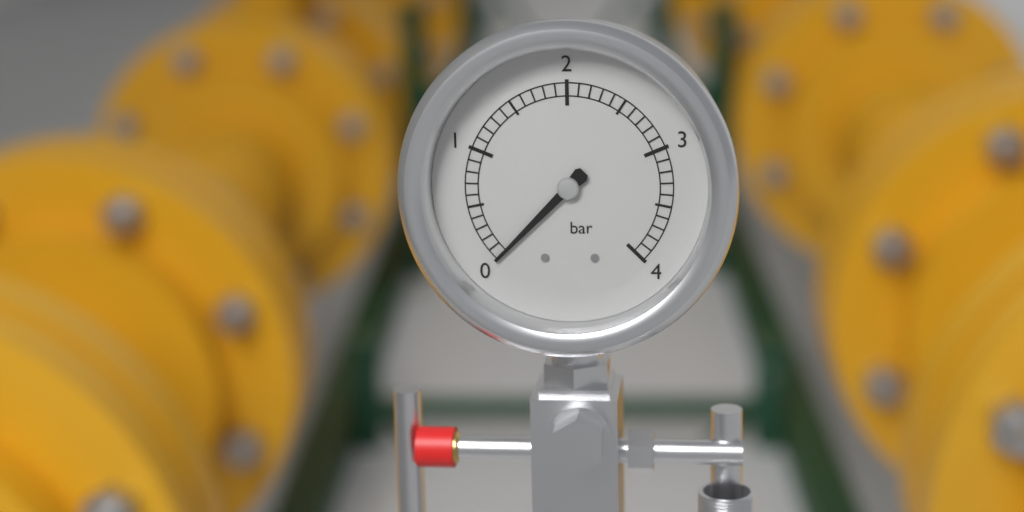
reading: 0.0 bar
